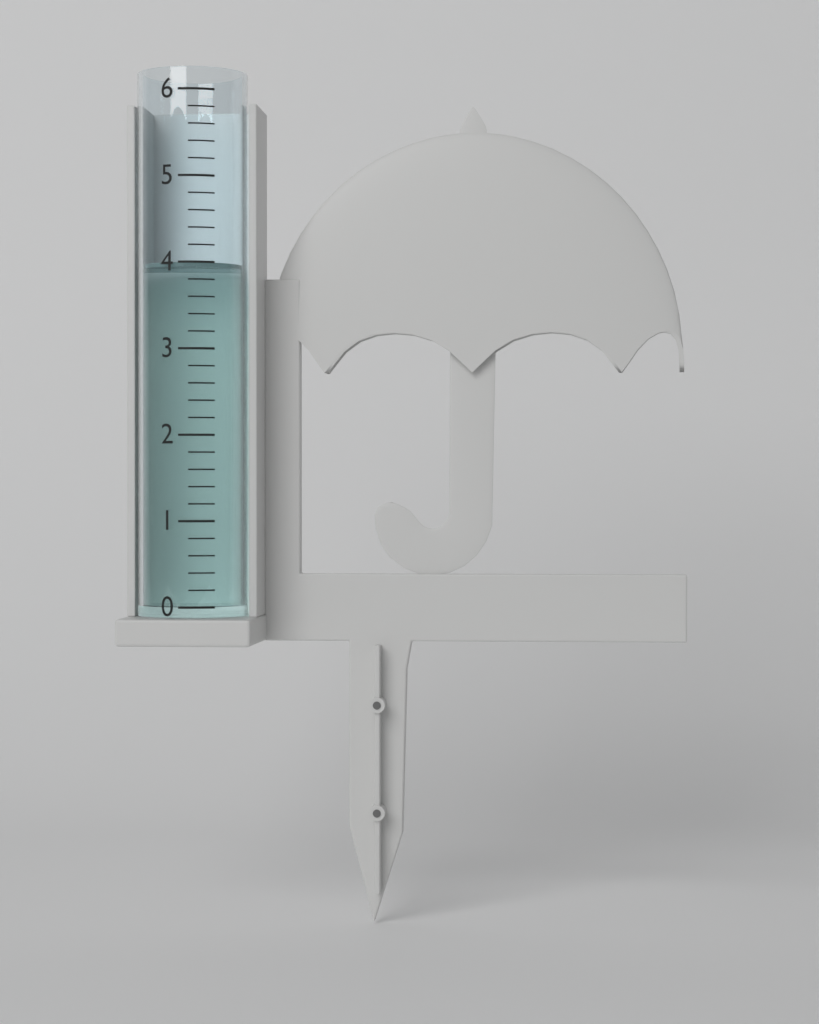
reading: 4.0 (no unit)
